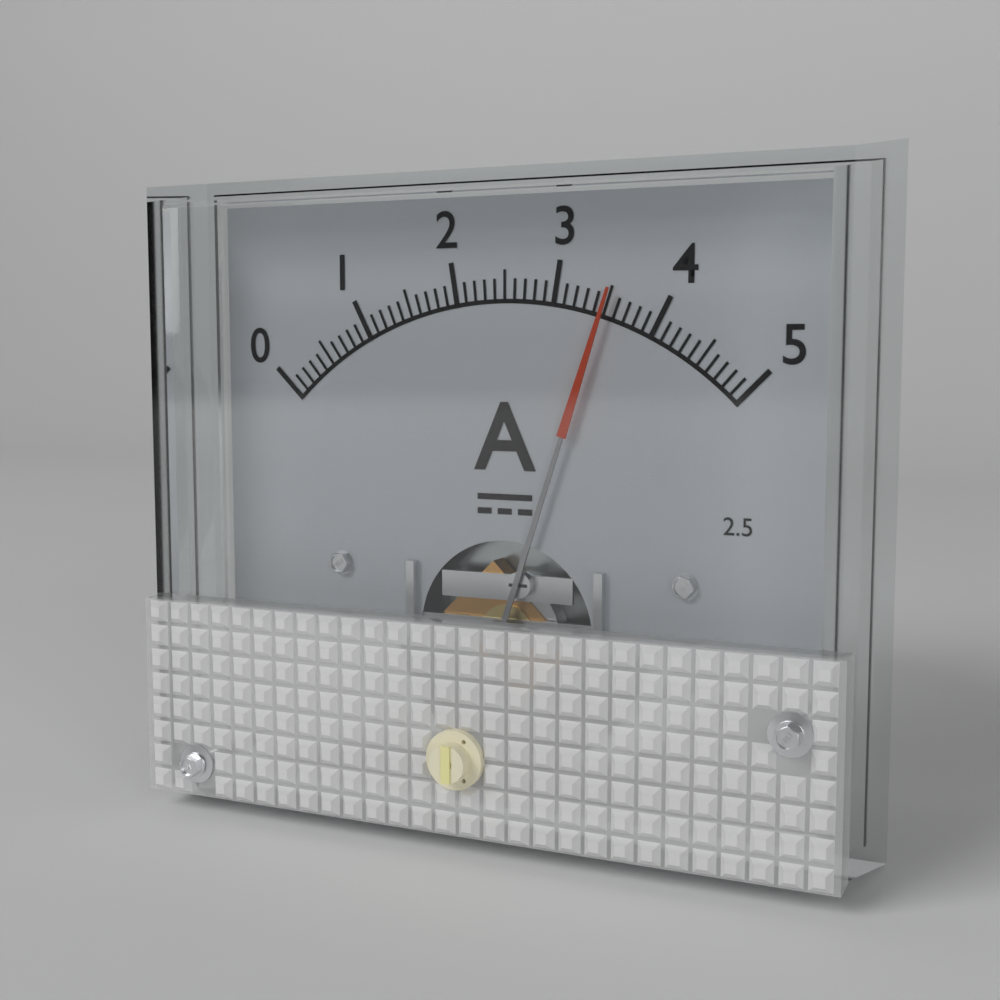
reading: 3.5 A
